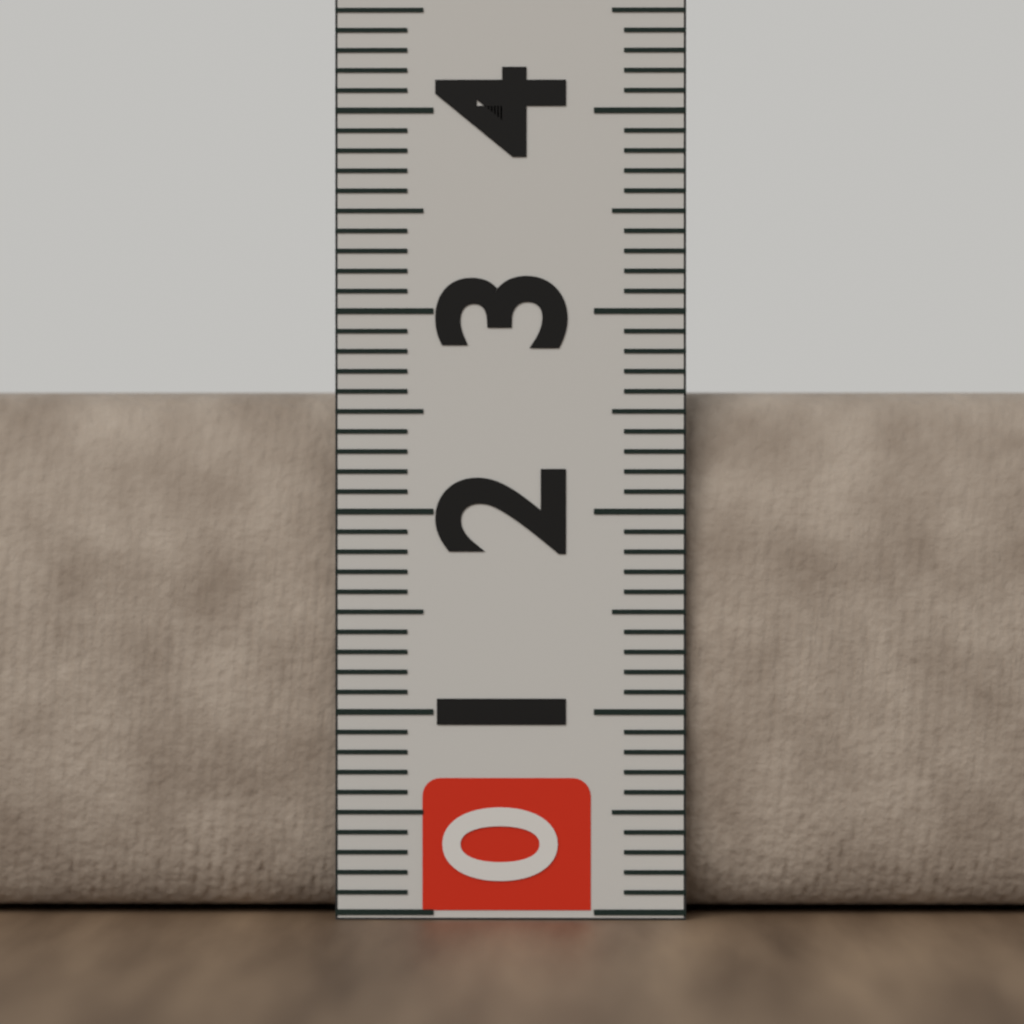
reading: 2.6 (no unit)
